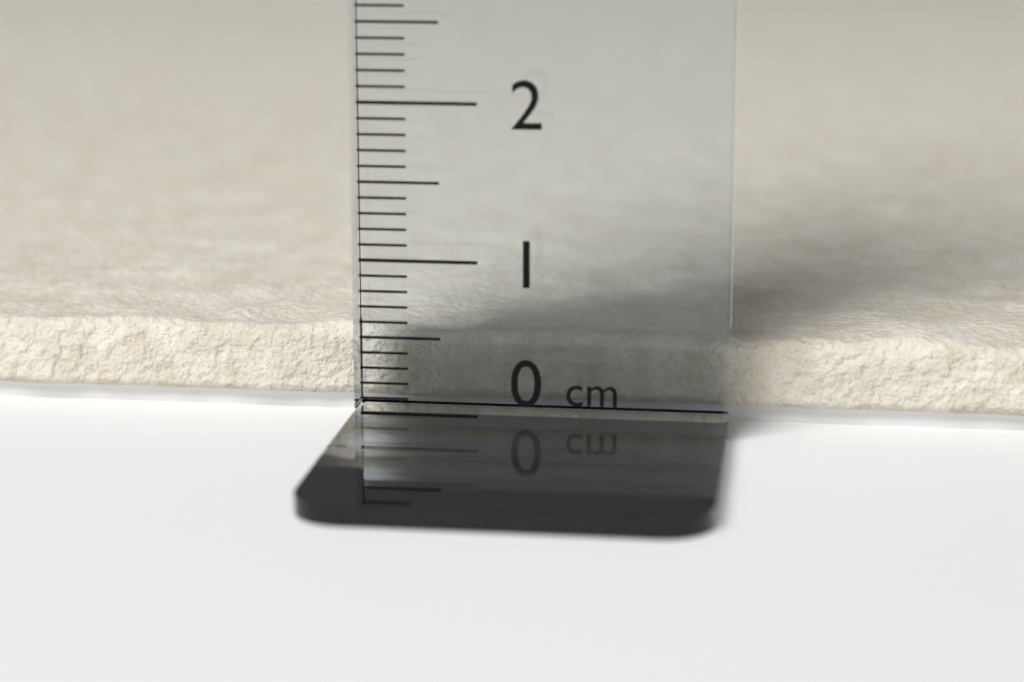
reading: 0.5 cm
